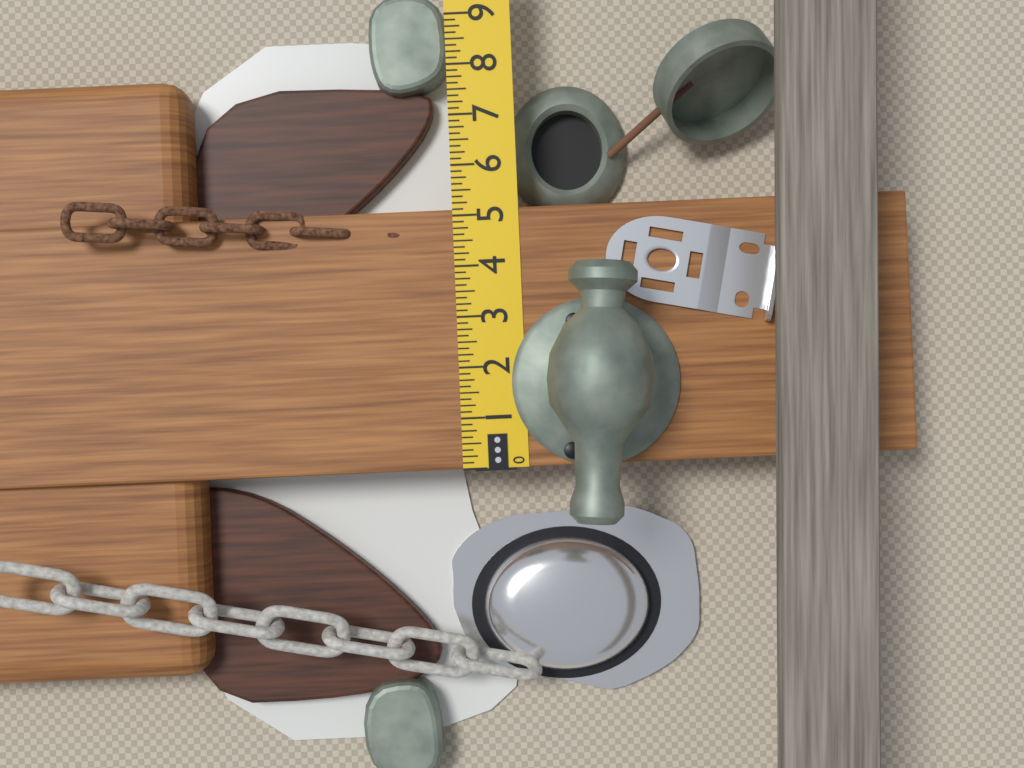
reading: 5.125 in
